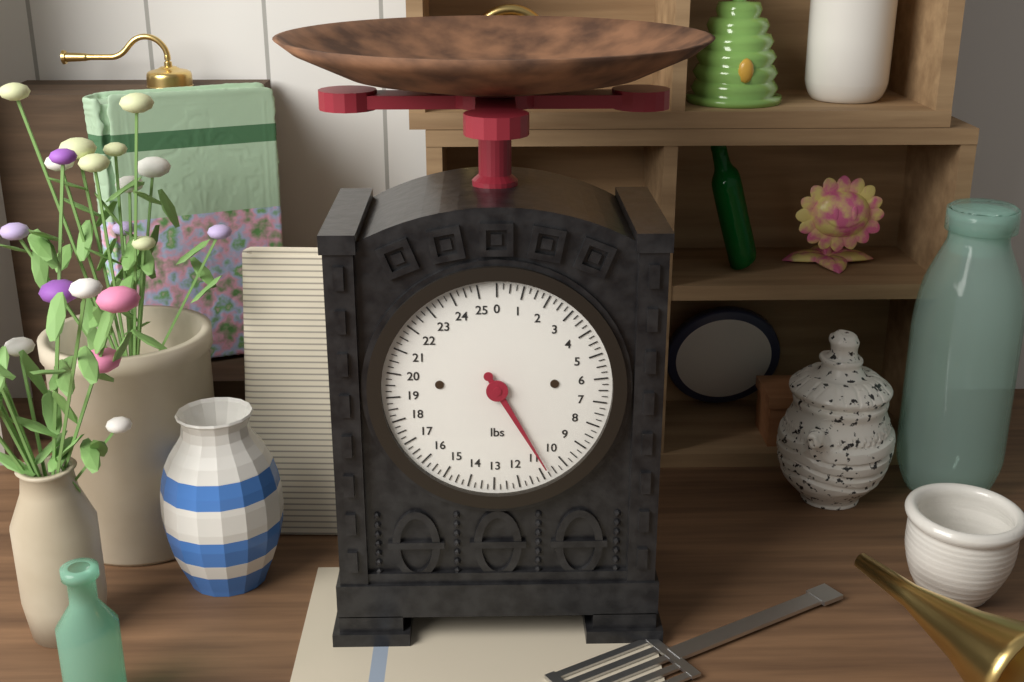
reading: 10.75 lbs
